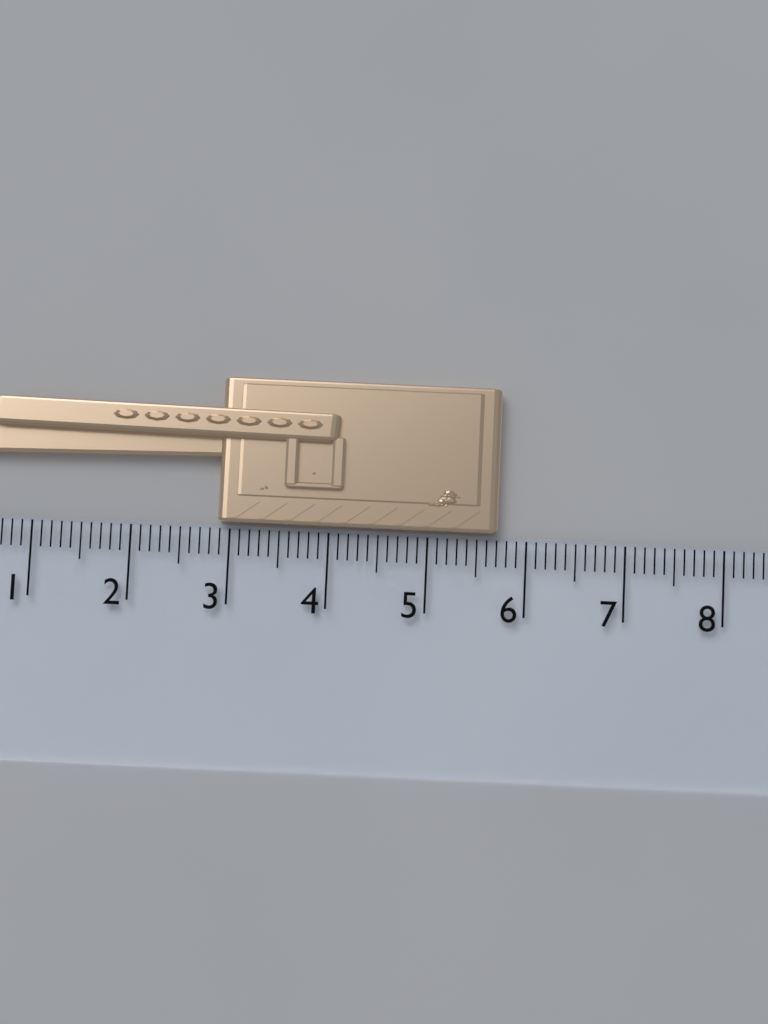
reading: 5.7 cm
